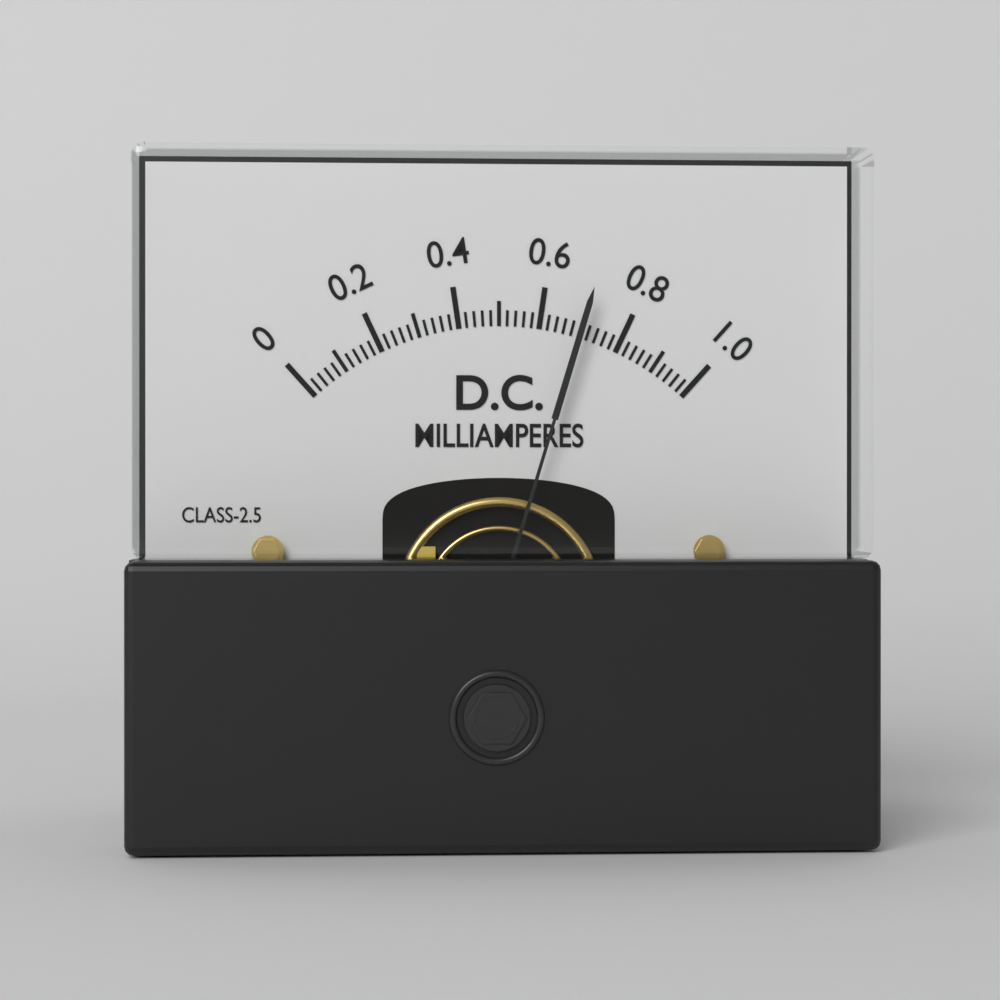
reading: 0.70 mA
